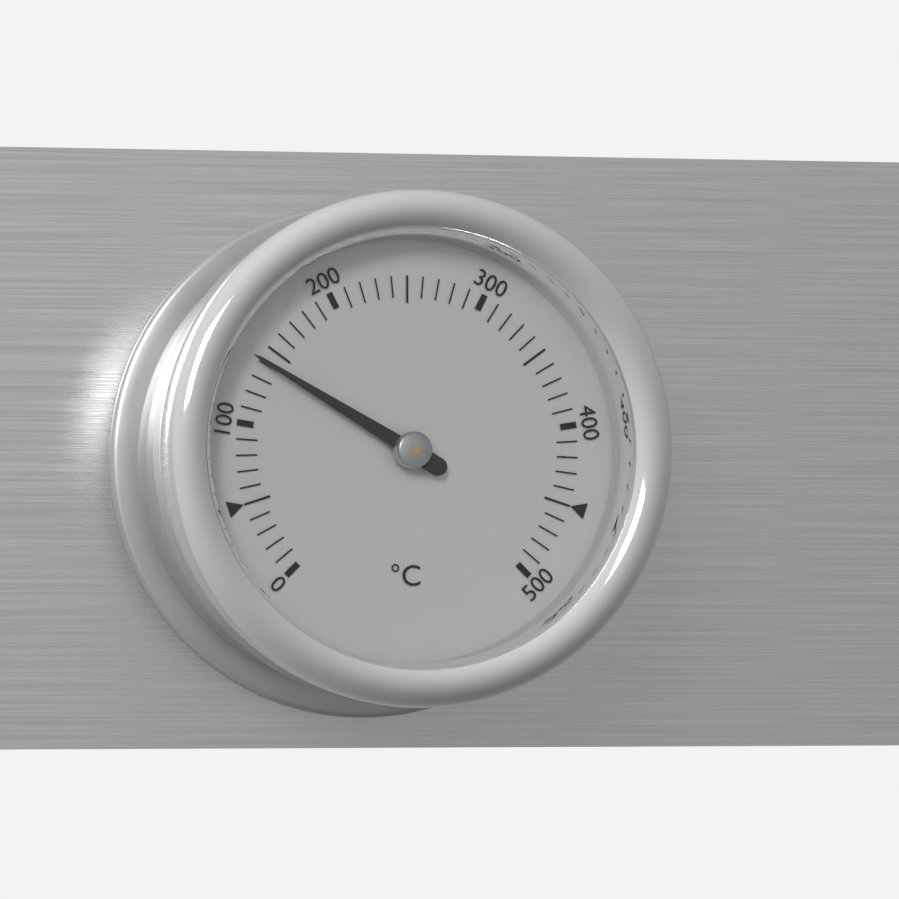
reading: 140 °C
